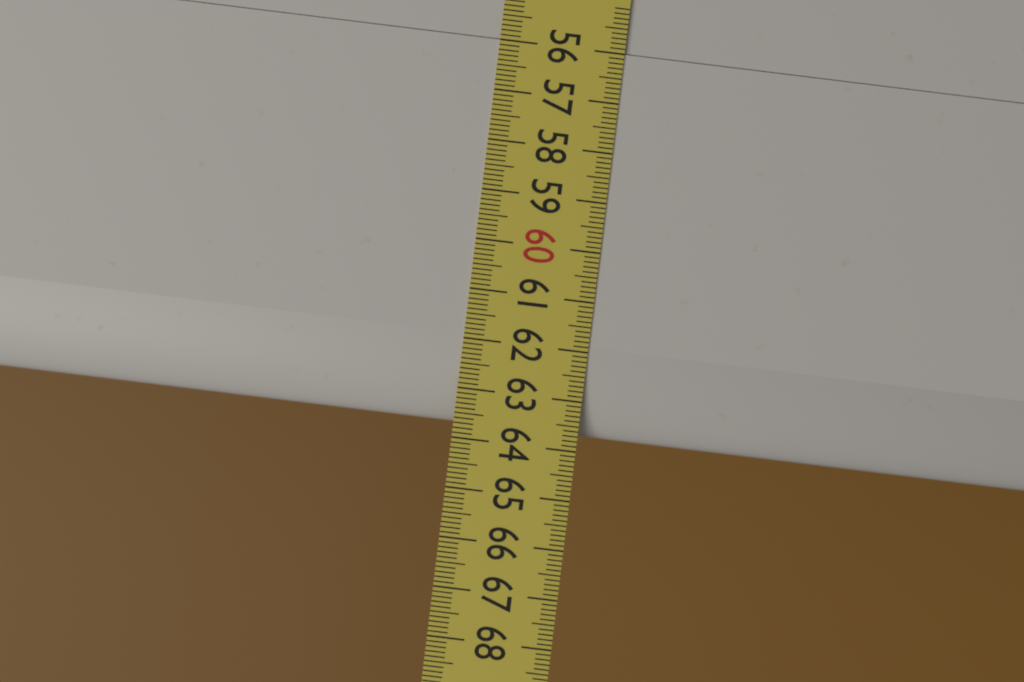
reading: 63.7 (no unit)
